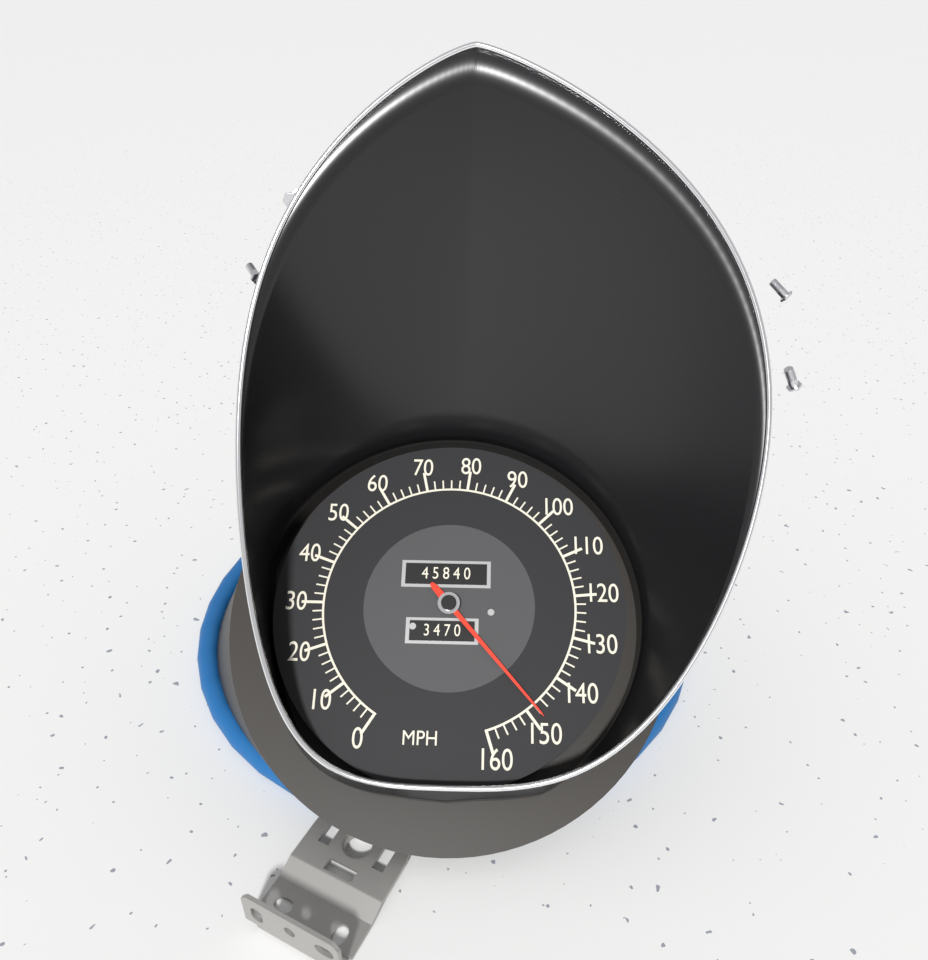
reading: 148 MPH
